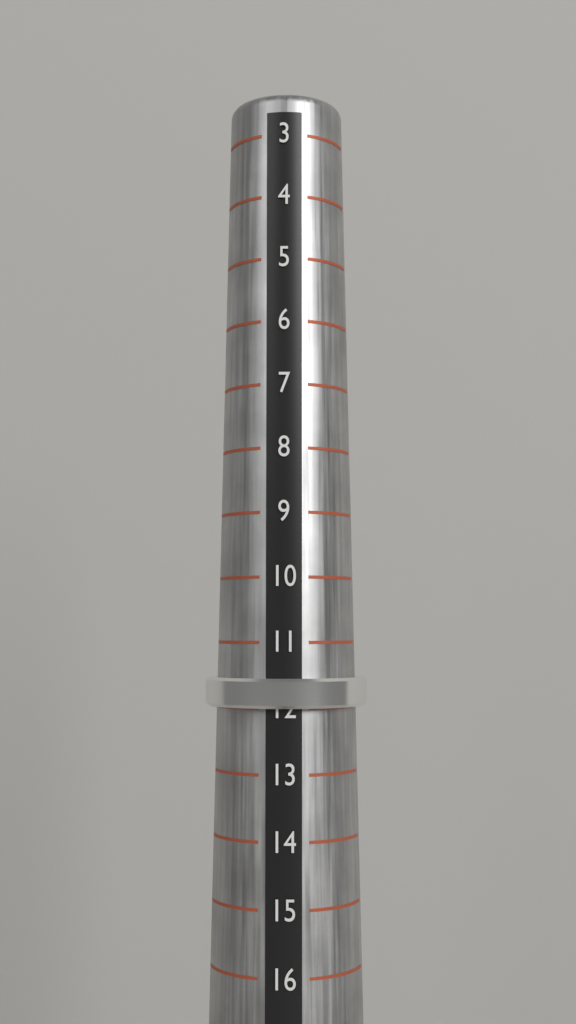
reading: 12 (no unit)
